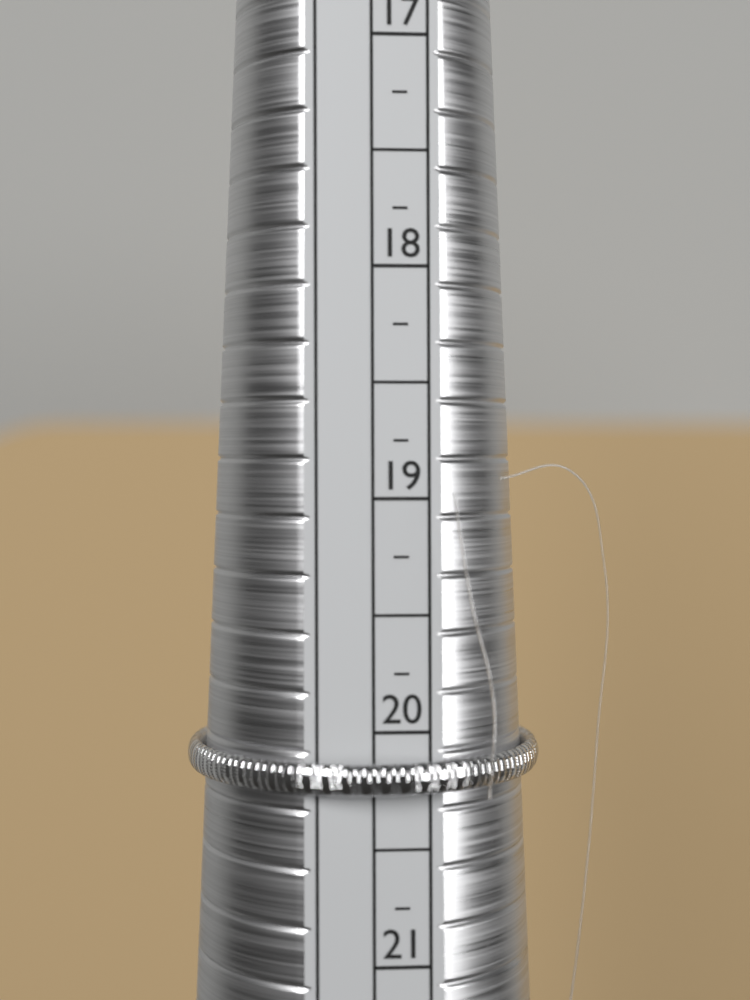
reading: 20.25 (no unit)
